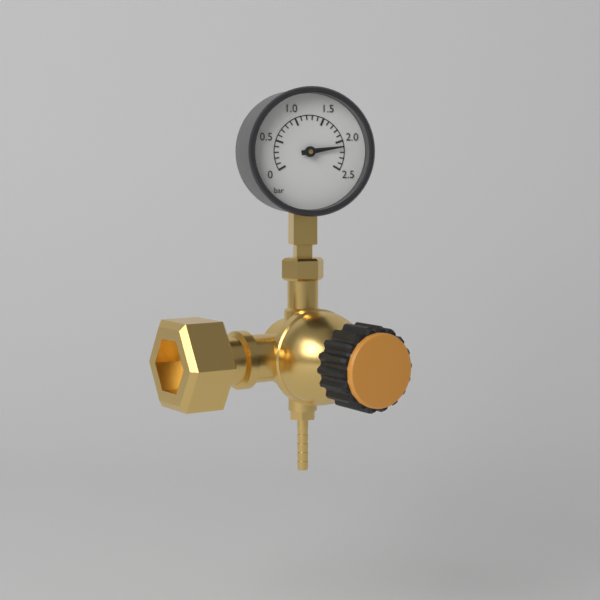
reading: 2.1 bar
